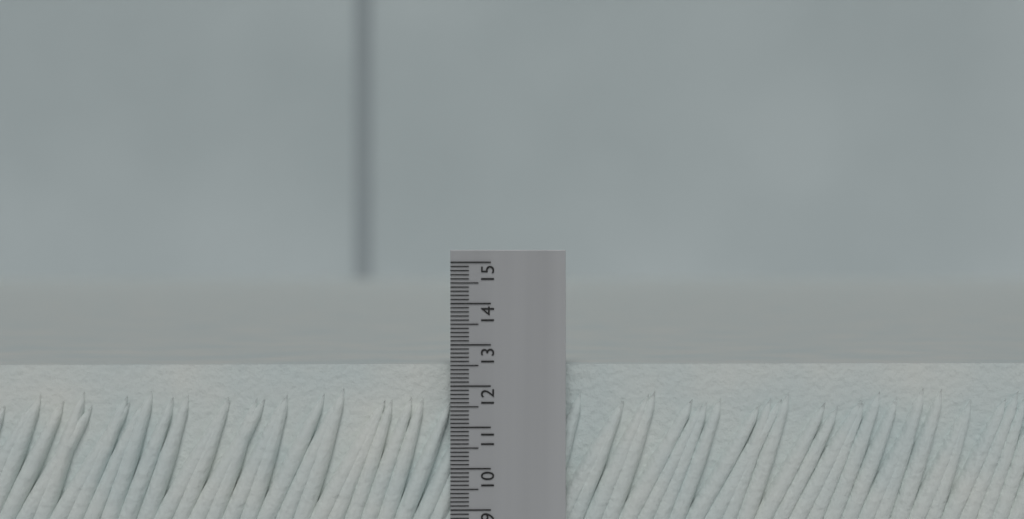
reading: 12.5 (no unit)
